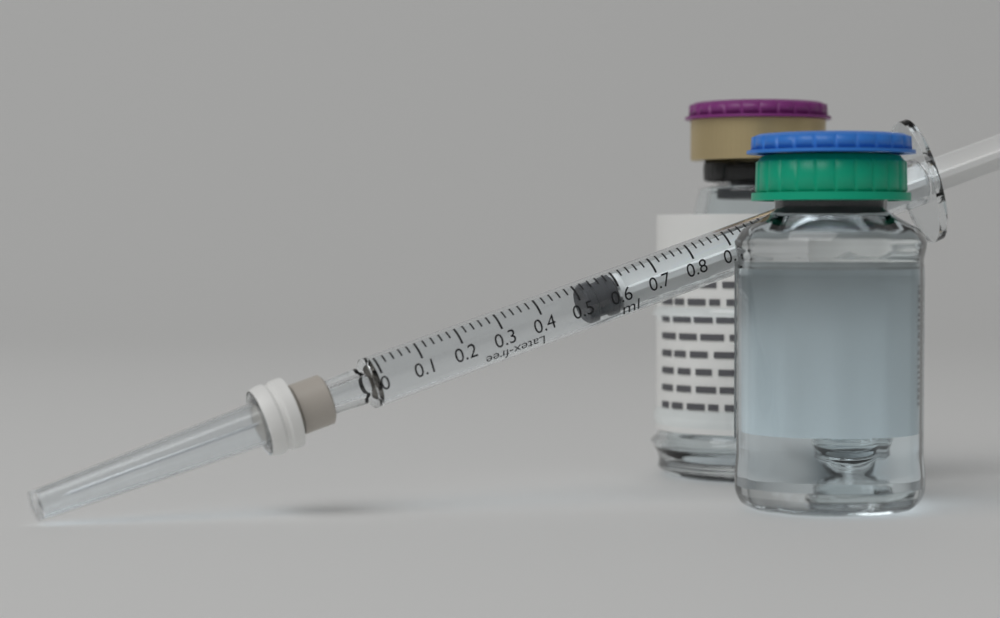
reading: 0.52 ml
